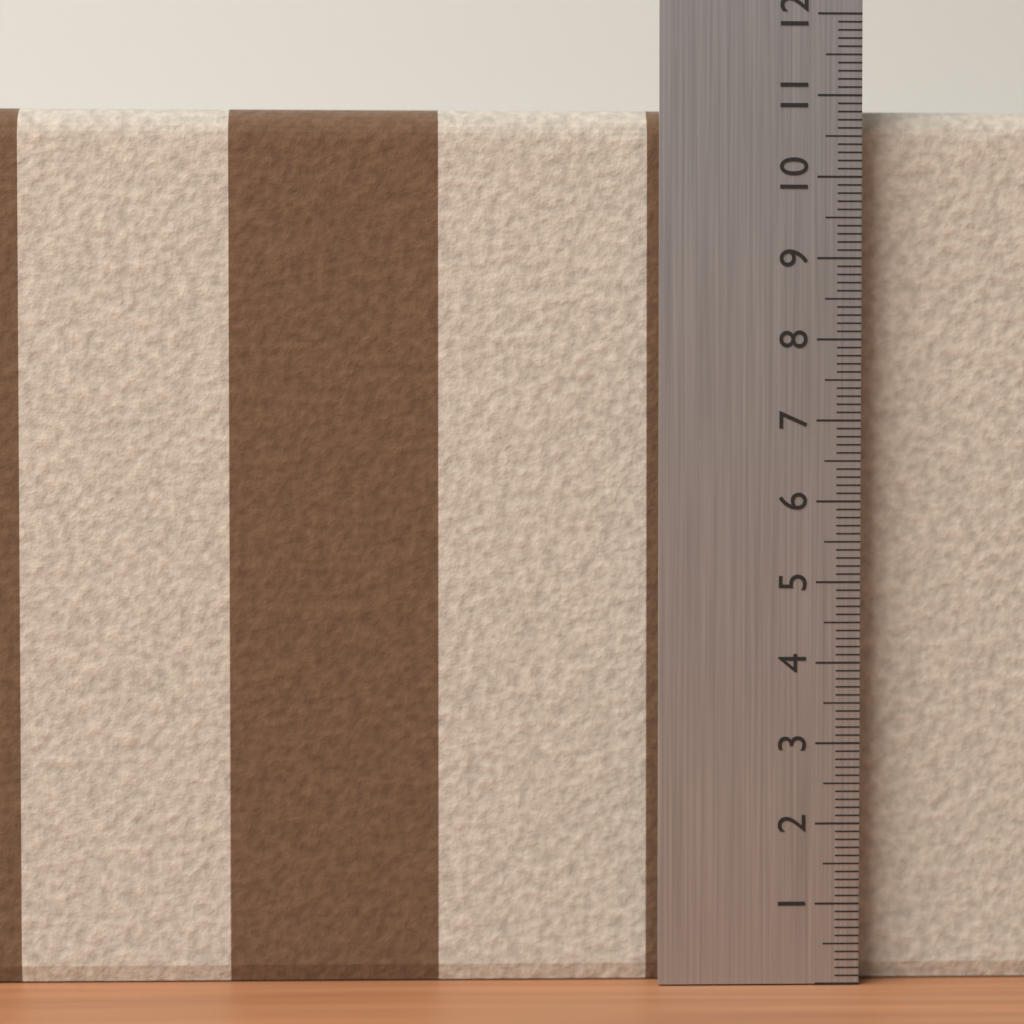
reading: 10.9 (no unit)
